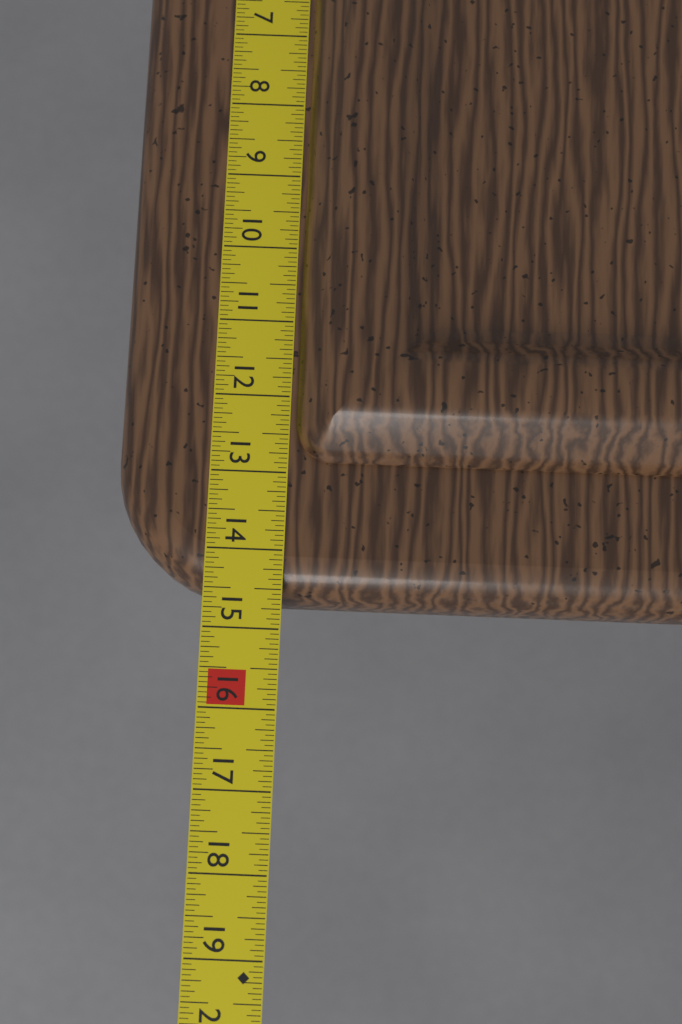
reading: 14.6250 in
